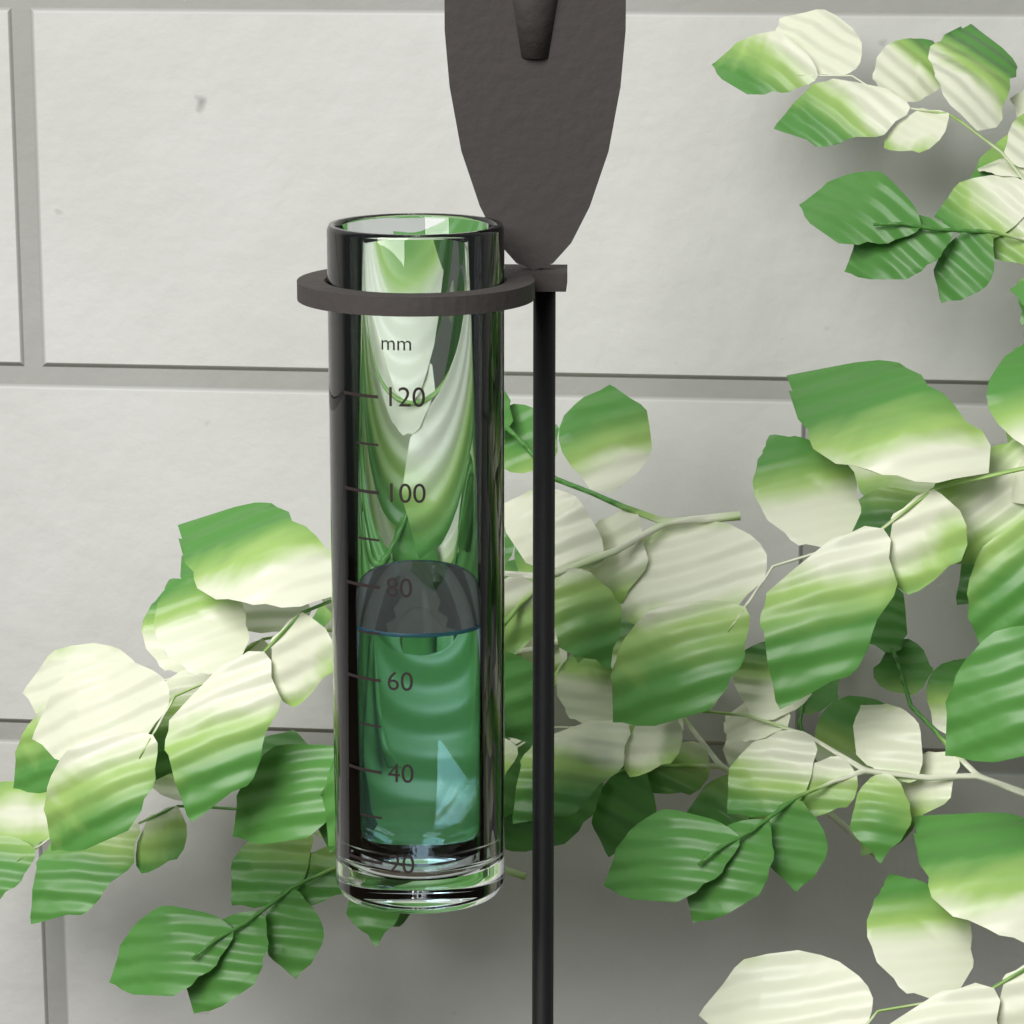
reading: 70 mm
